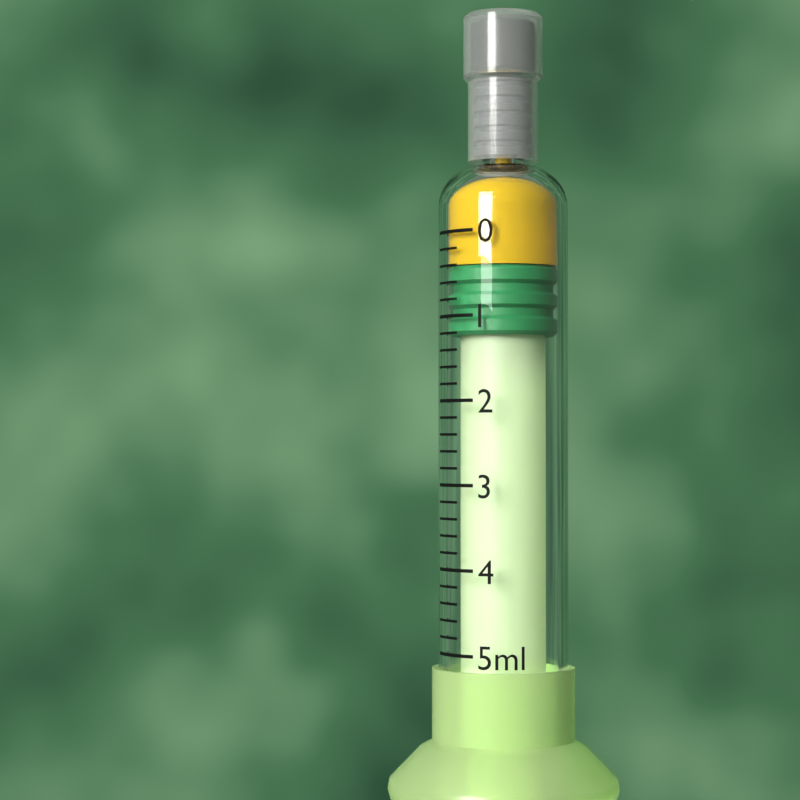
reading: 0.4 ml
